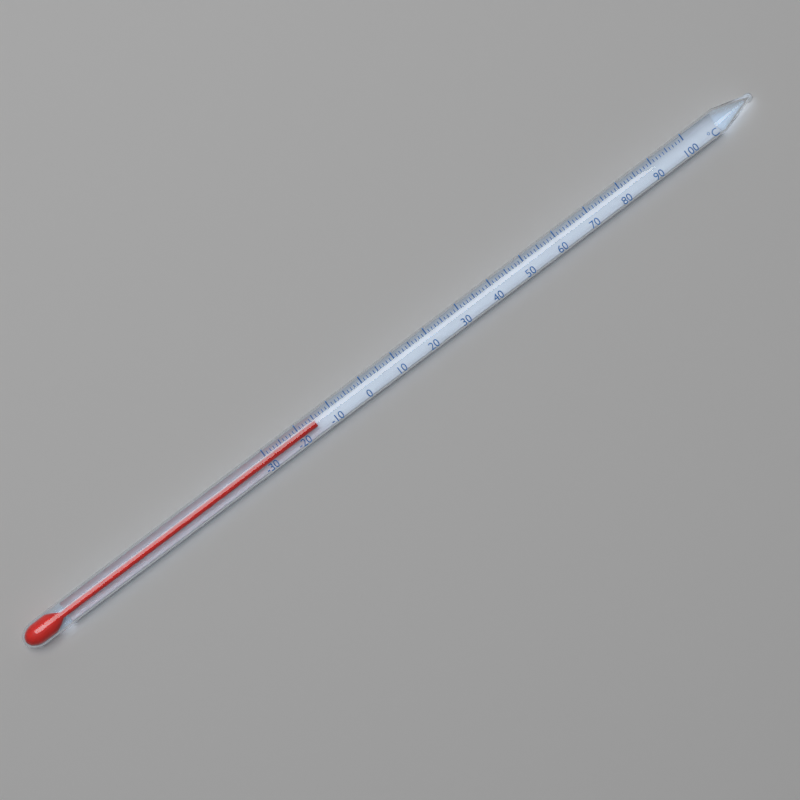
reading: -15 °C
